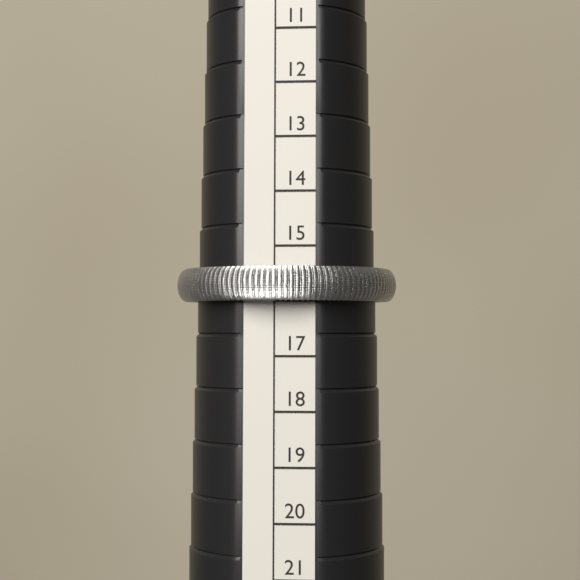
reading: 16 (no unit)
